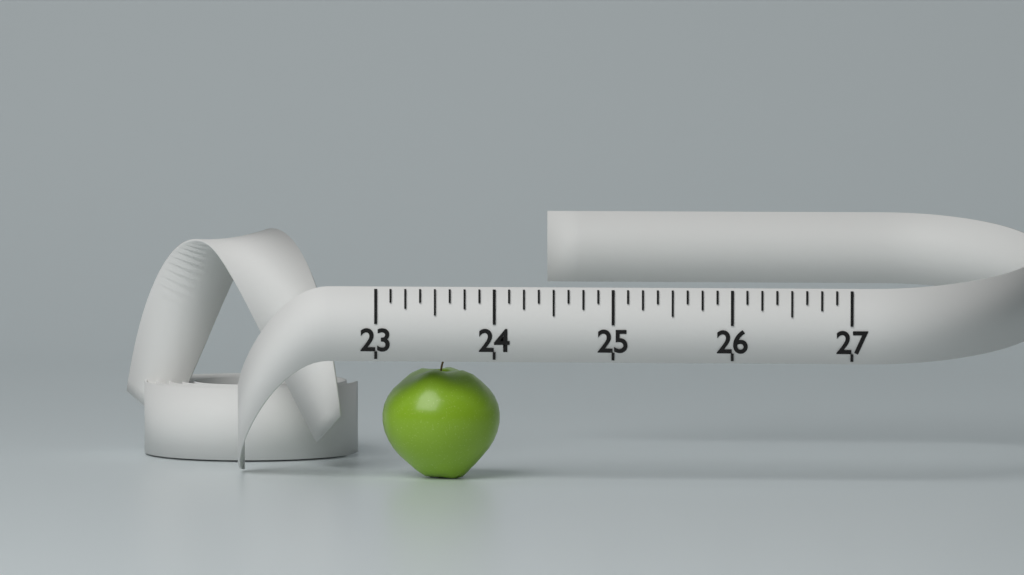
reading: 24.000 (no unit)
